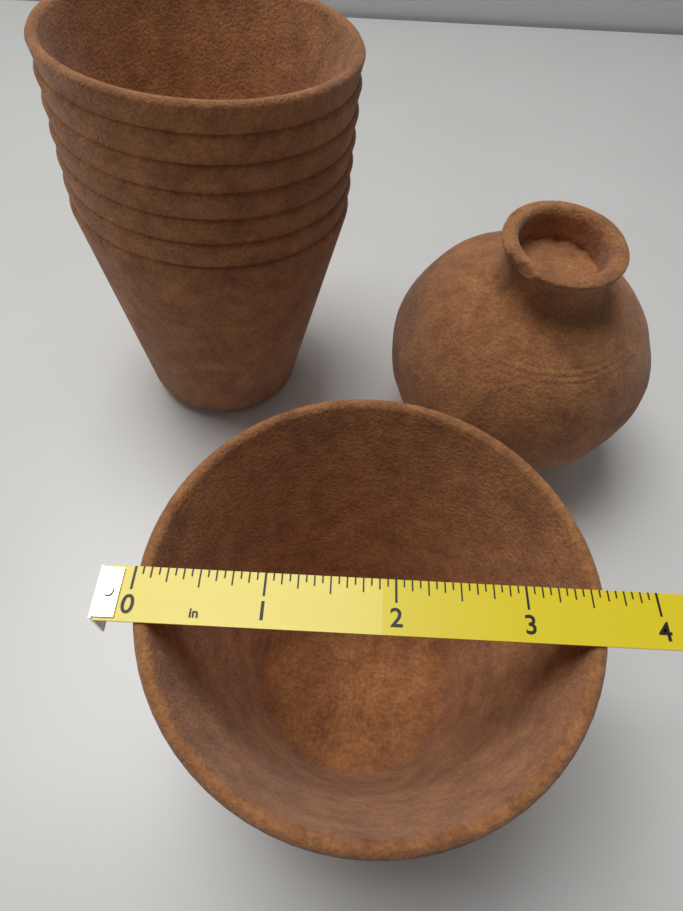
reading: 3.6250 in
